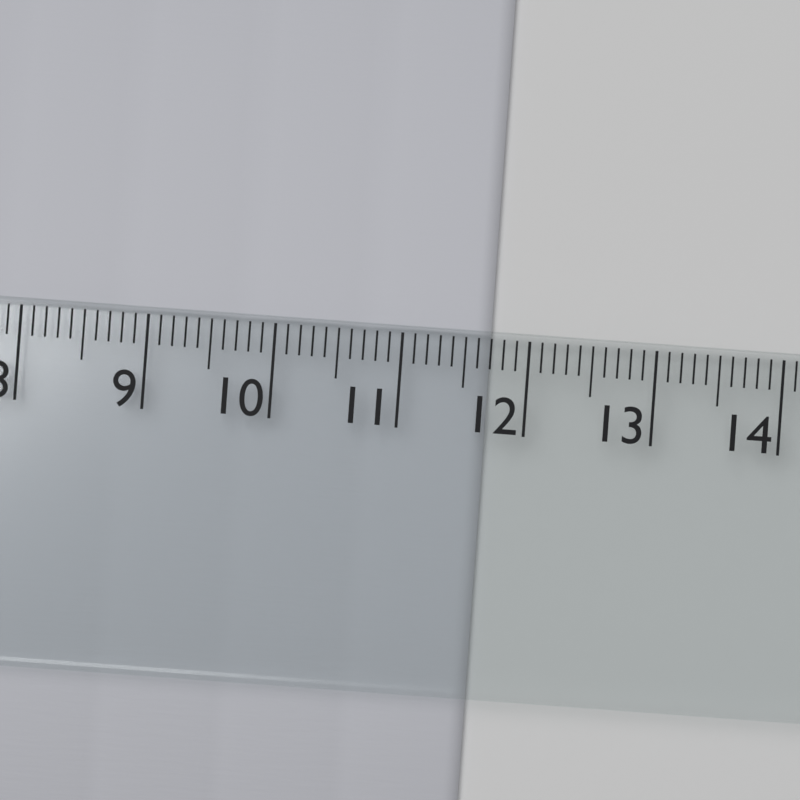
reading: 11.7 cm
